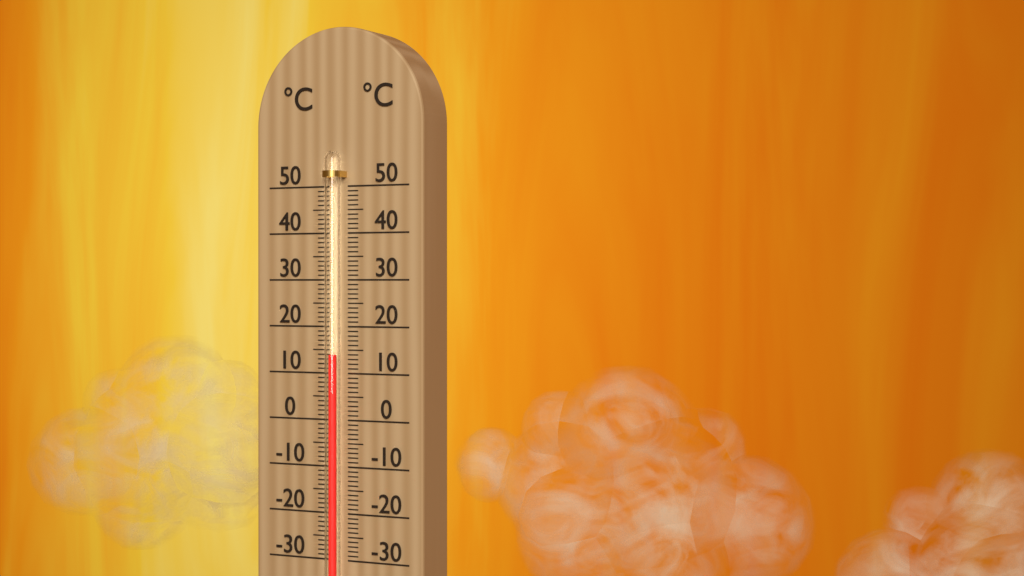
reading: 14 °C
